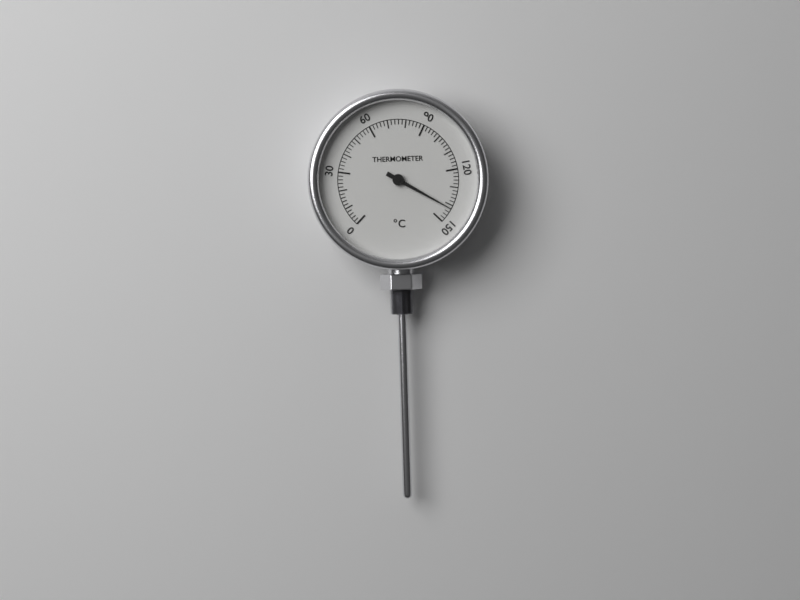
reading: 142 °C
